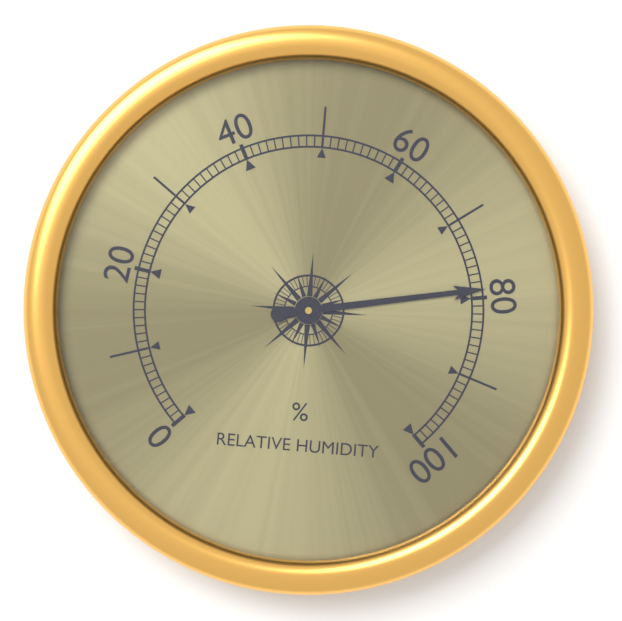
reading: 79 %
